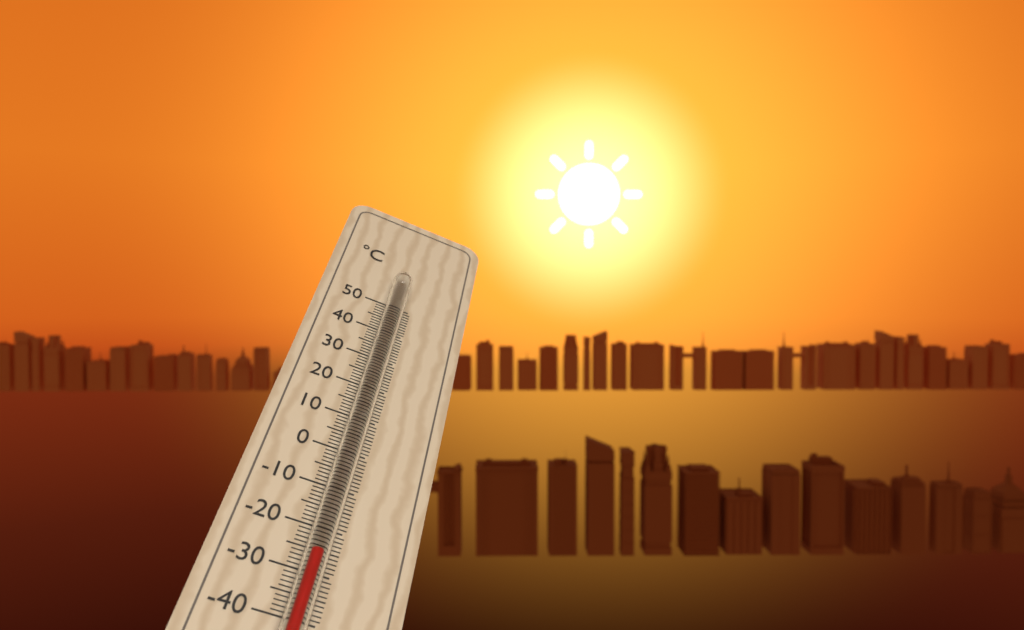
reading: -27 °C
